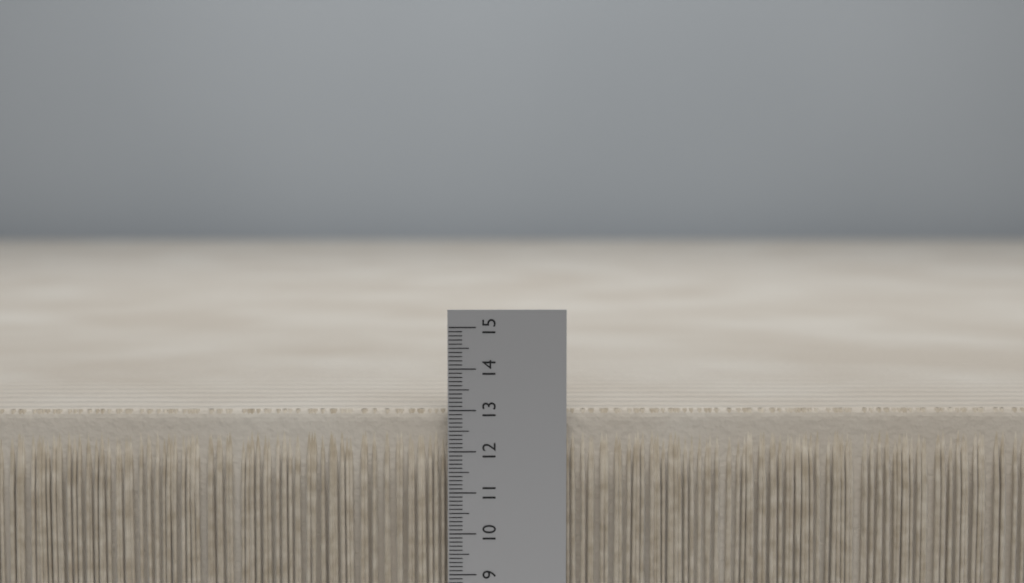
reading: 13.0 (no unit)
